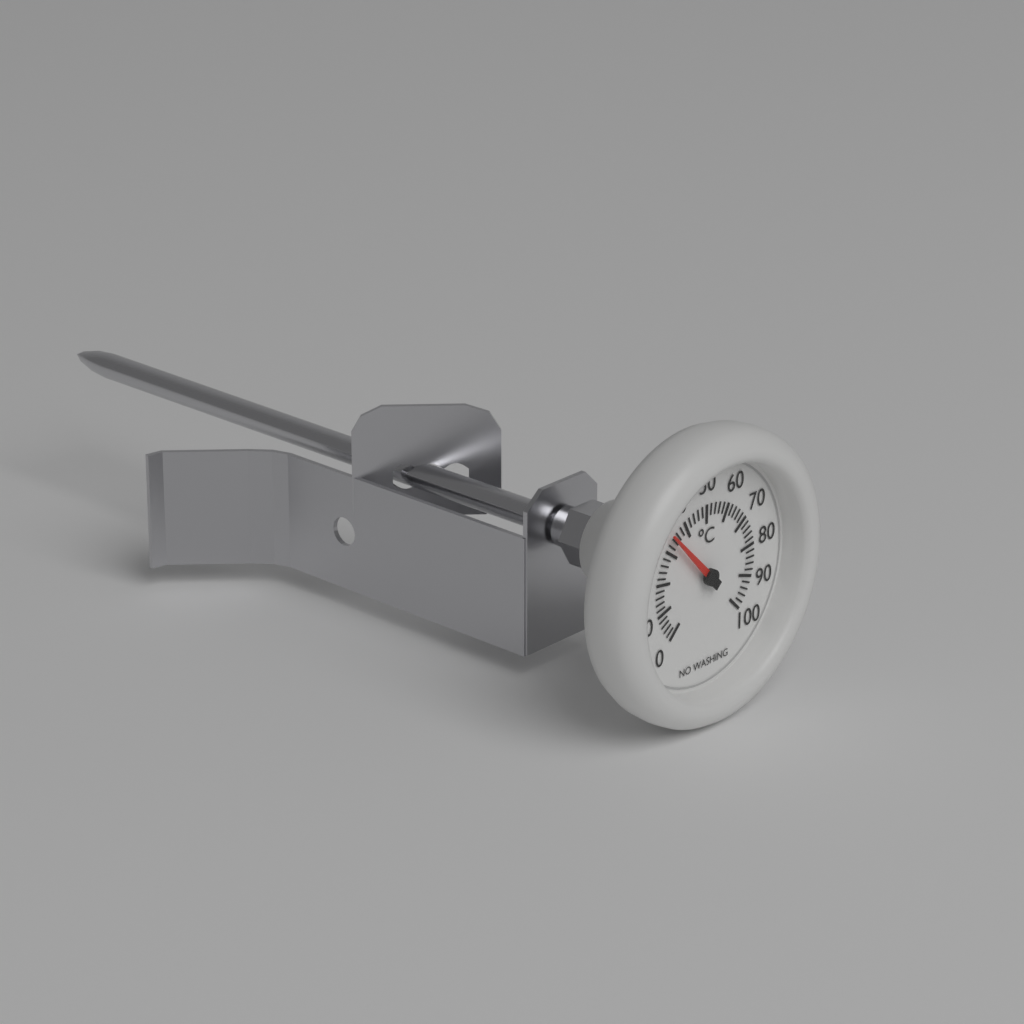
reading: 34 °C
